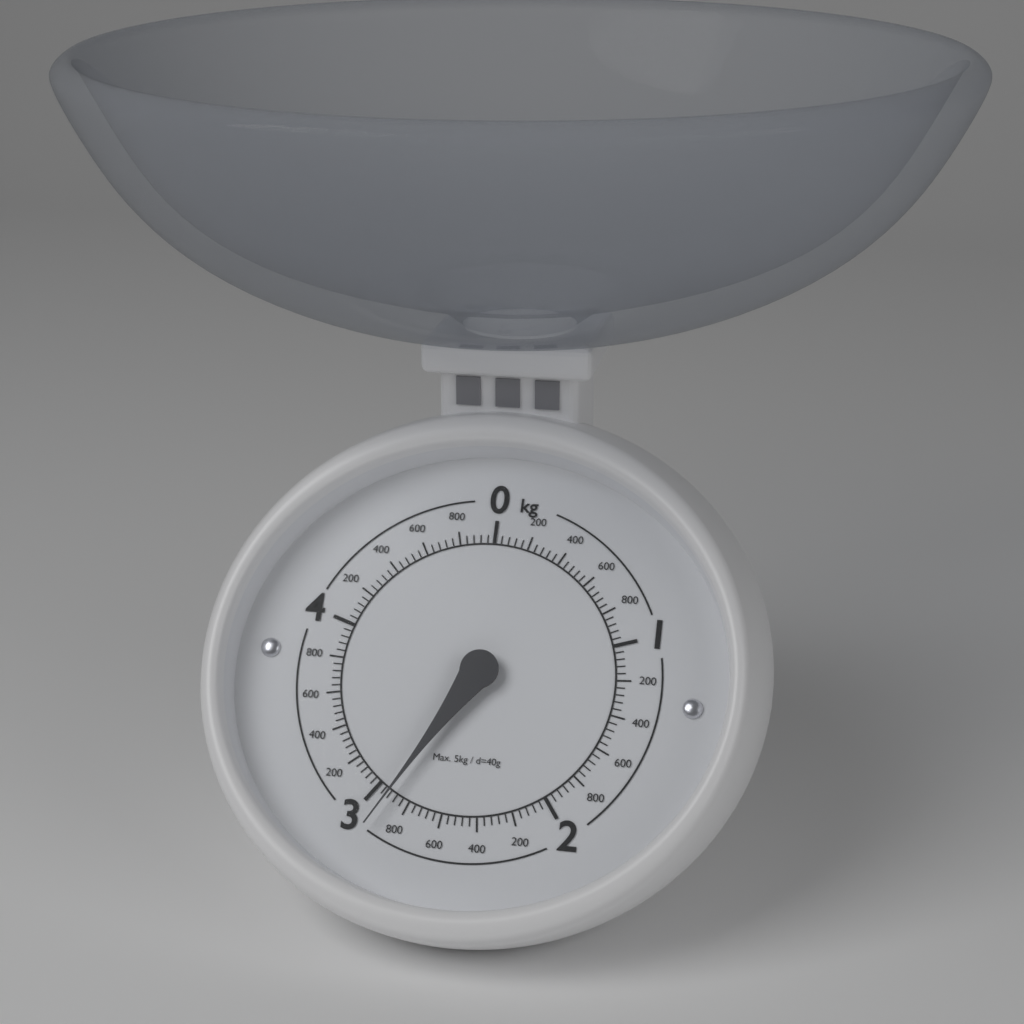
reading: 2.92 kg
